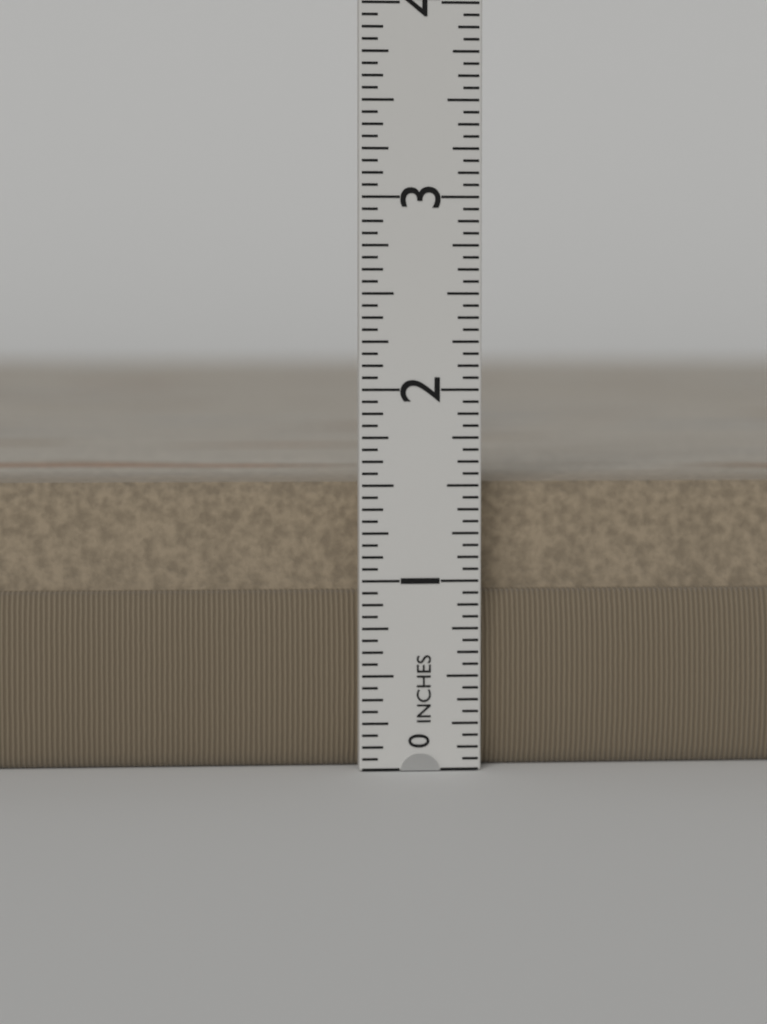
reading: 1.5000 in
